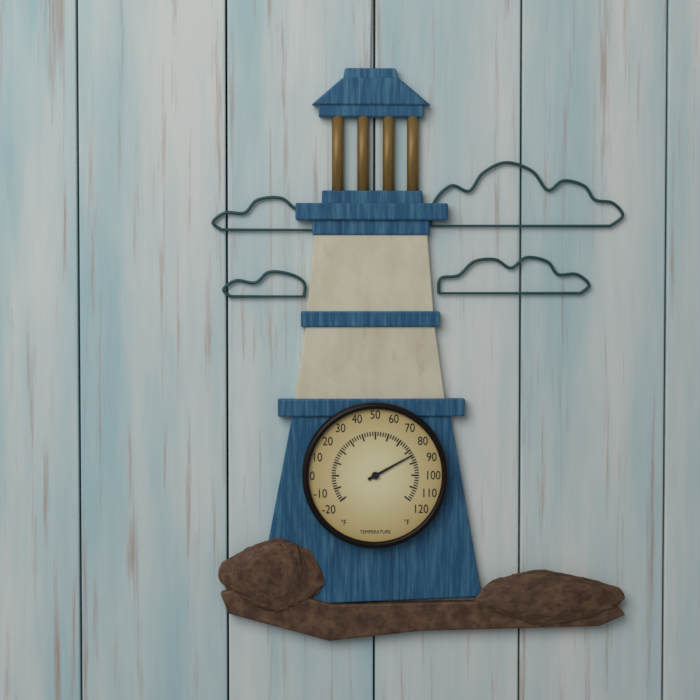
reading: 84 °F
